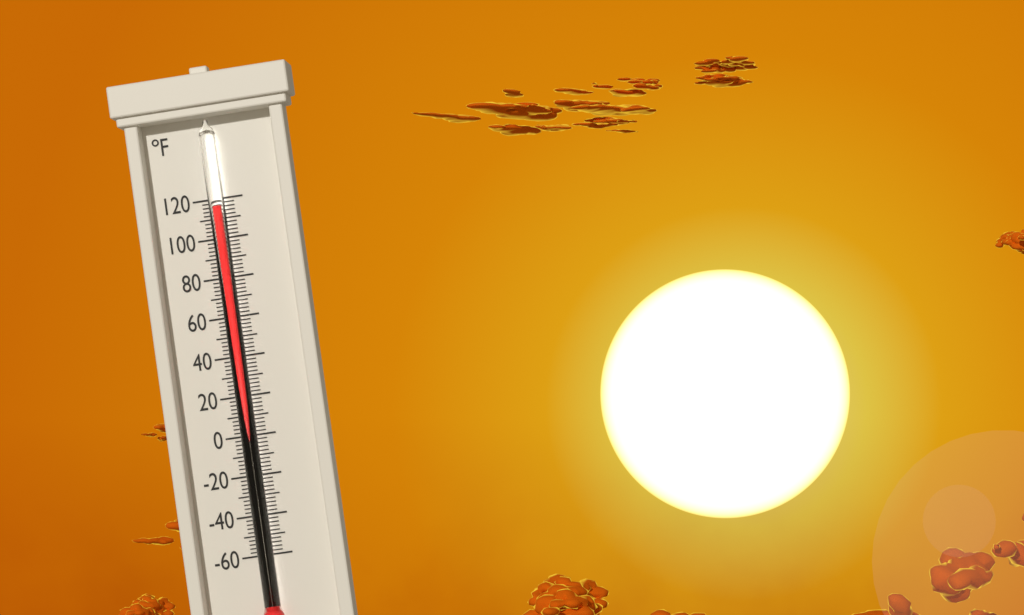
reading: 116 °F
